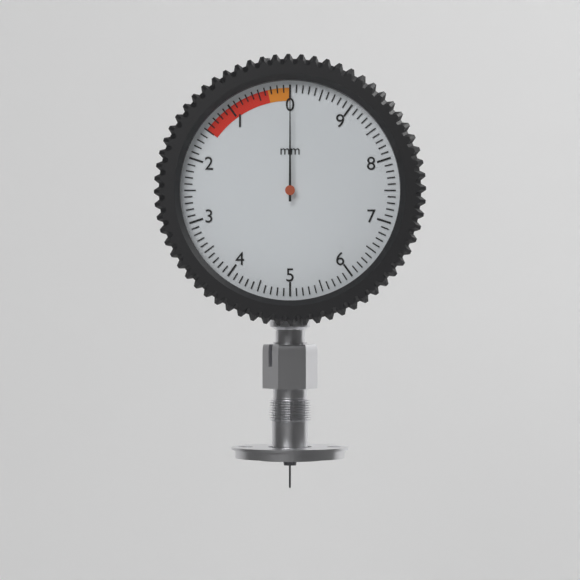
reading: 0.0 mm
